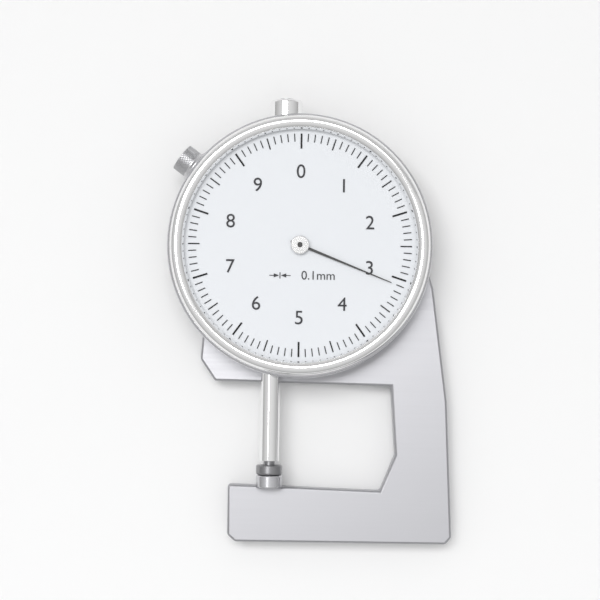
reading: 3.1 mm
